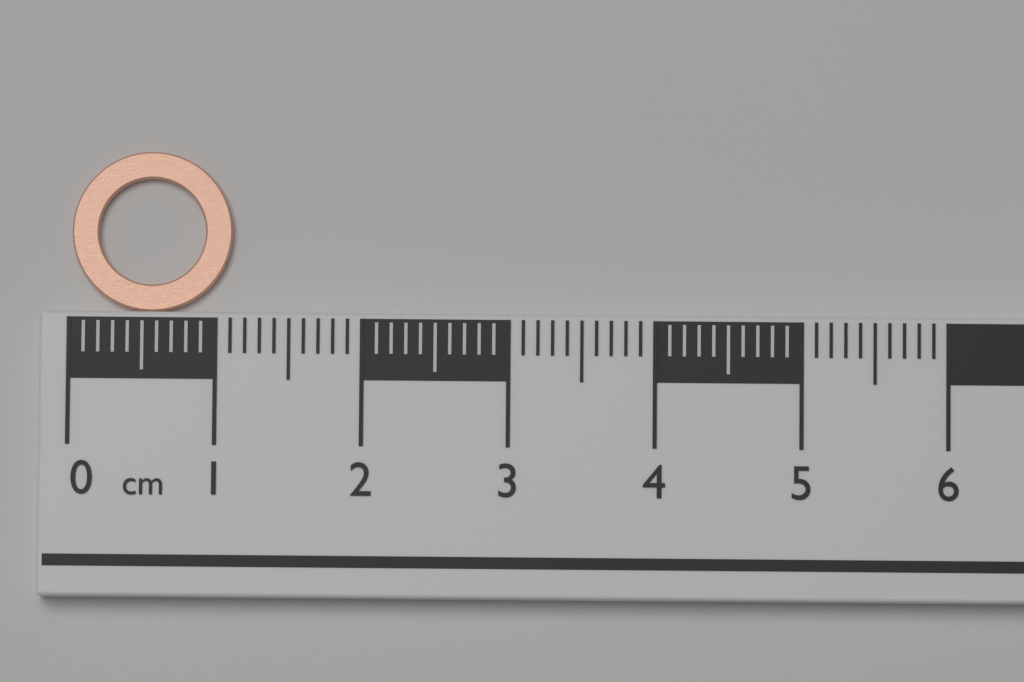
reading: 1.1 cm
